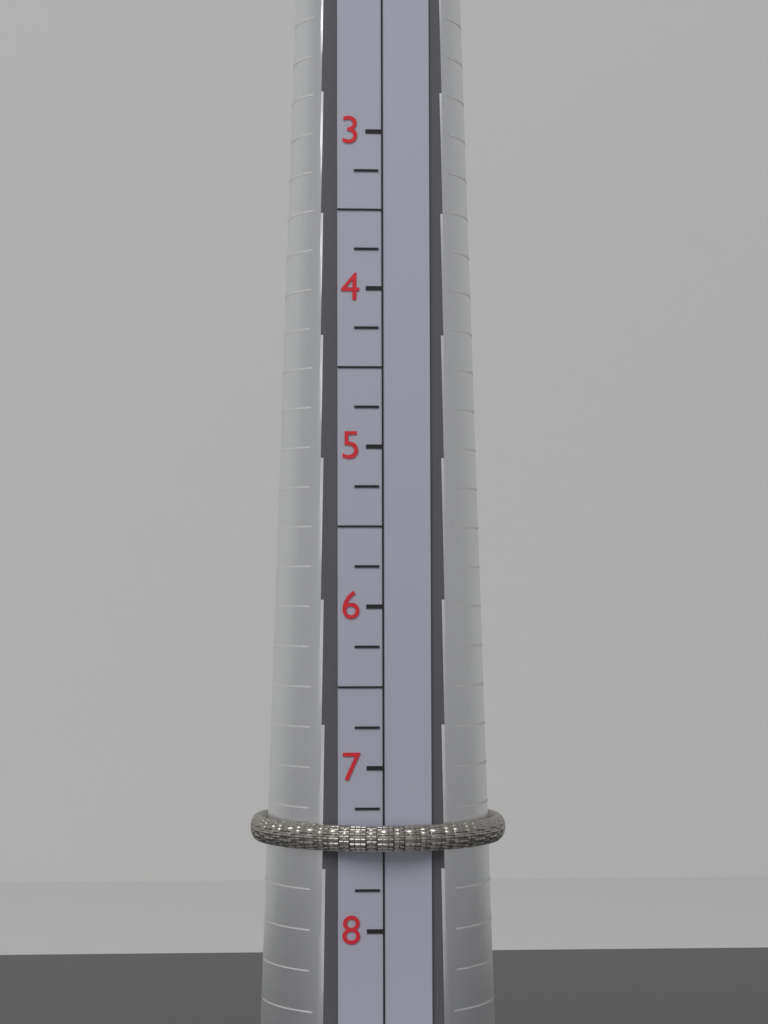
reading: 7.50 (no unit)
